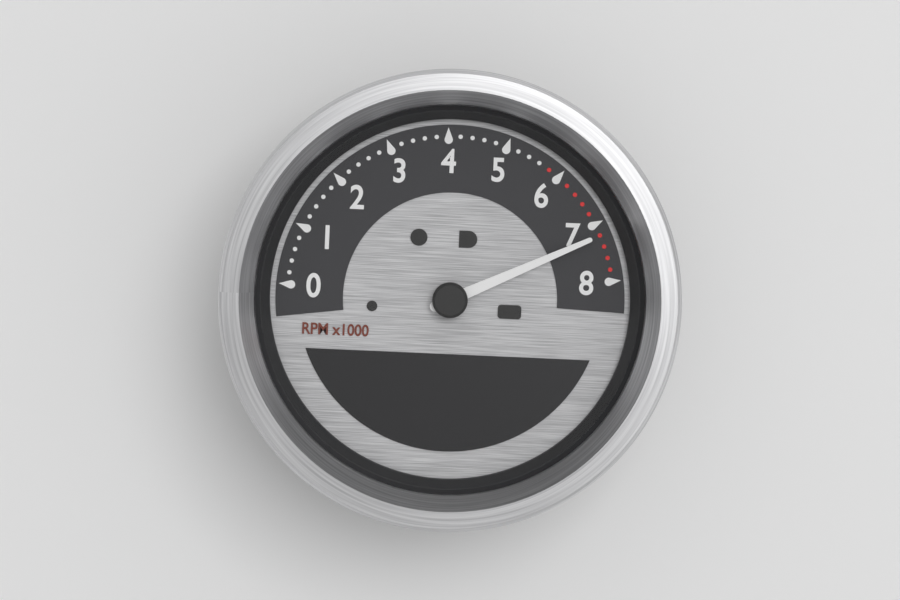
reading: 7200 RPM
